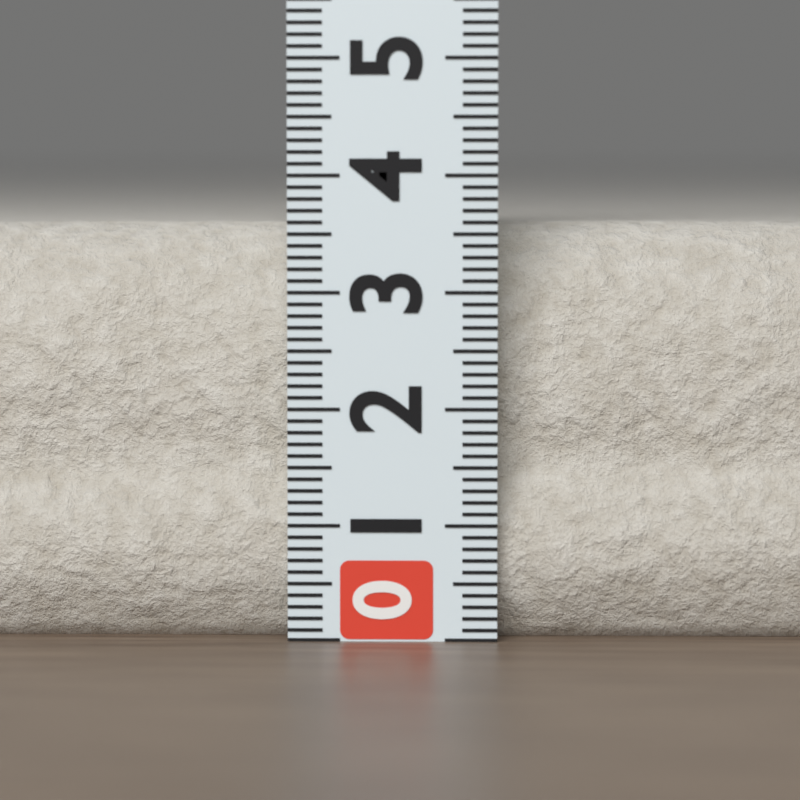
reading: 3.6 (no unit)
